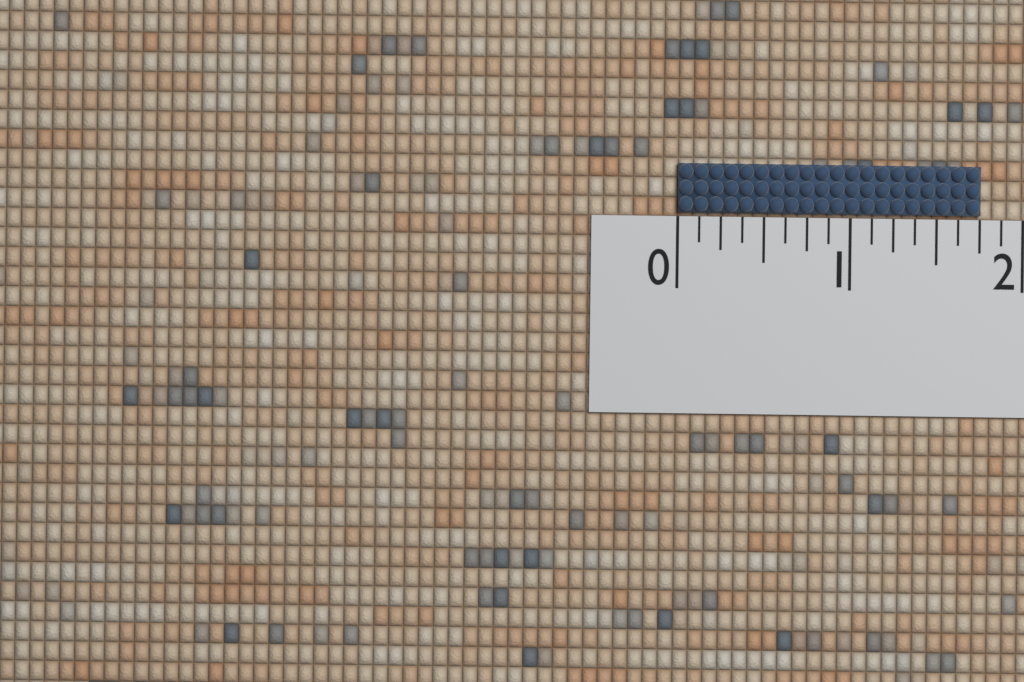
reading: 1.750 (no unit)
